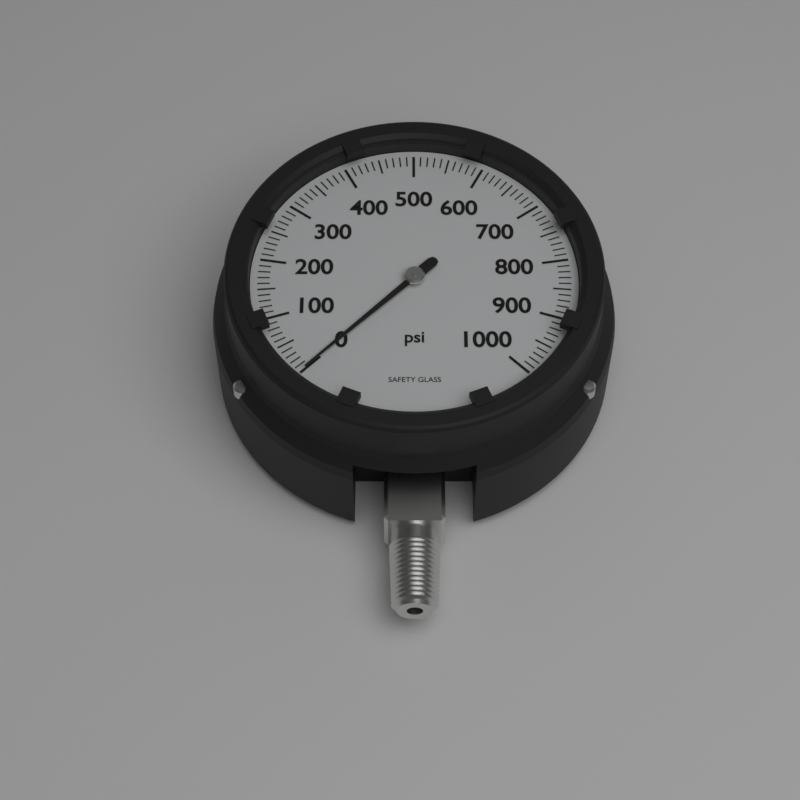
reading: 0 psi
